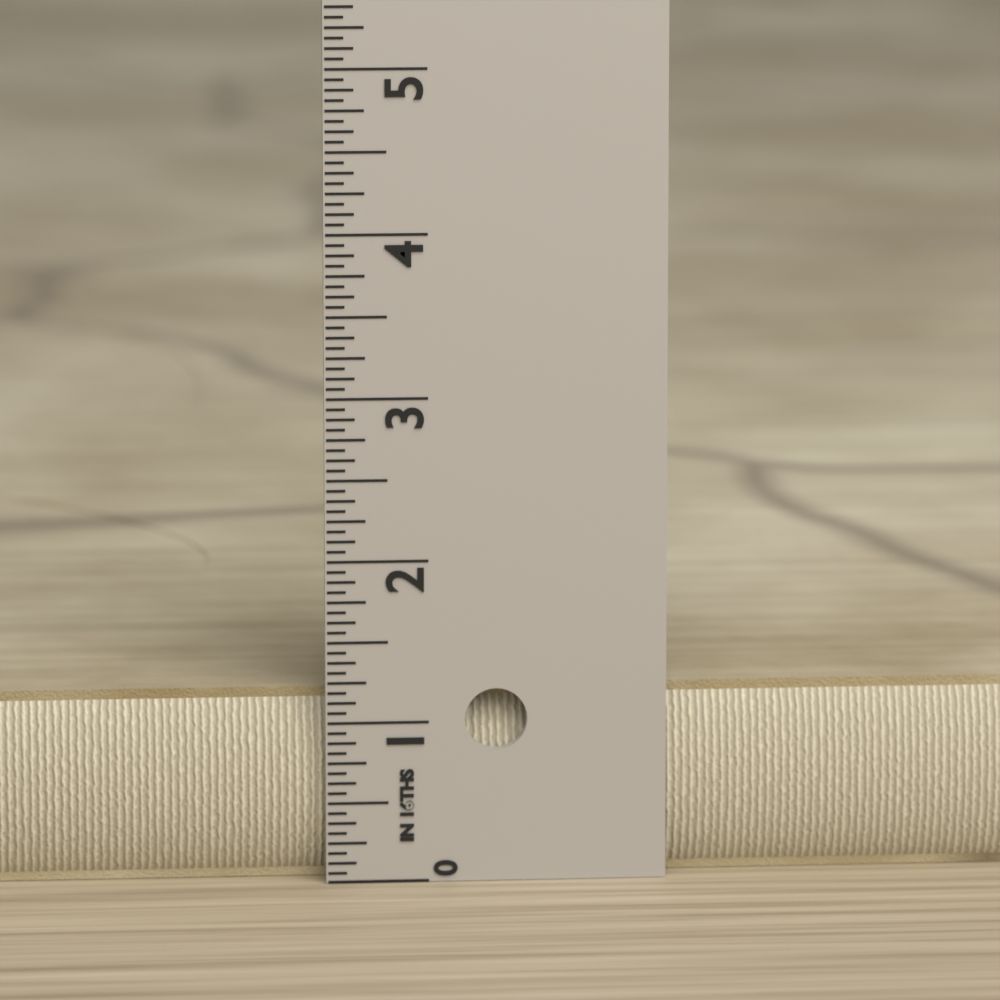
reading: 1.1875 in
